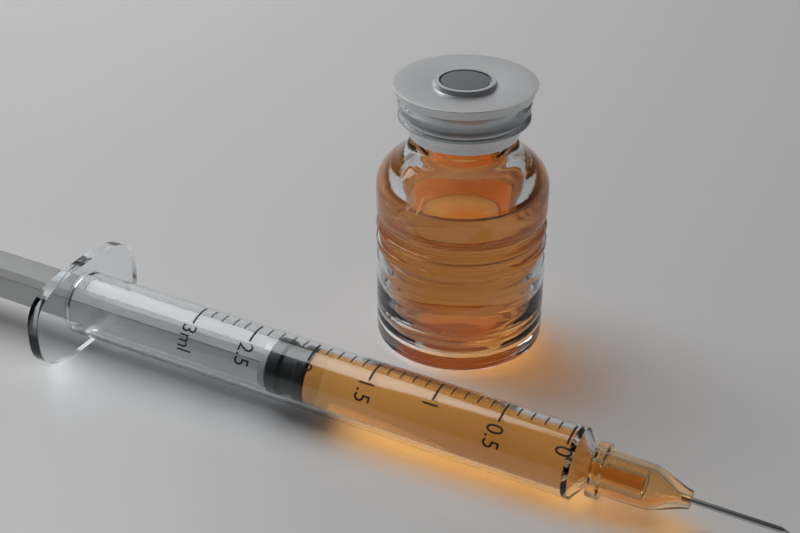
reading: 2.0 ml
